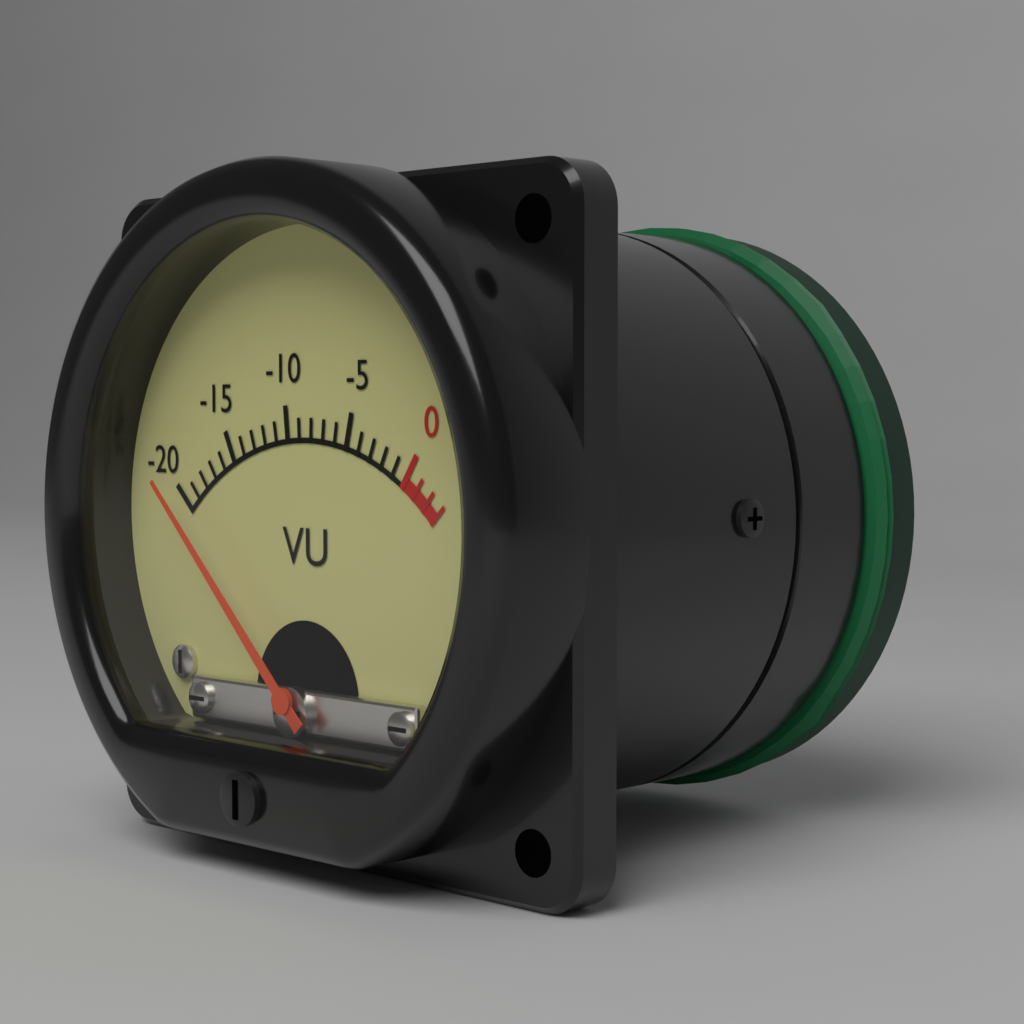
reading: -20 VU
